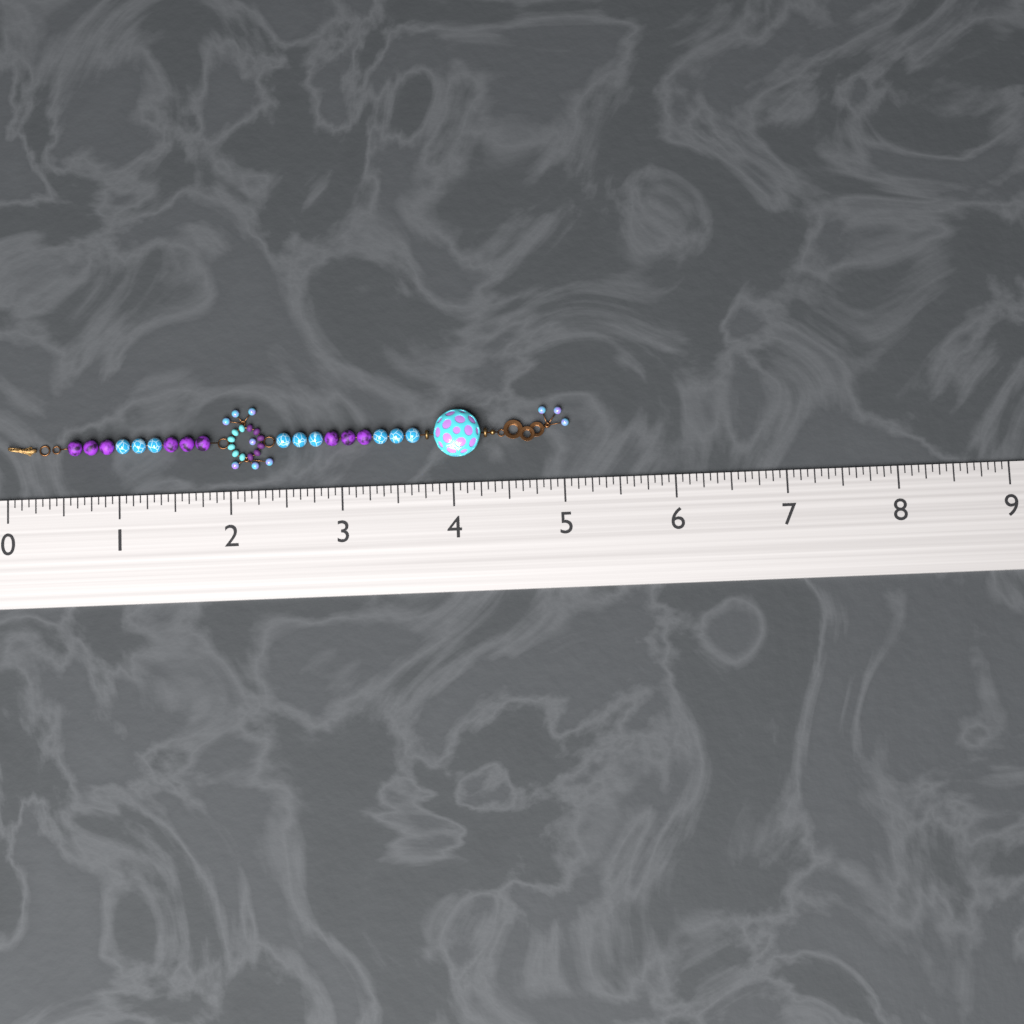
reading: 5.0625 (no unit)
